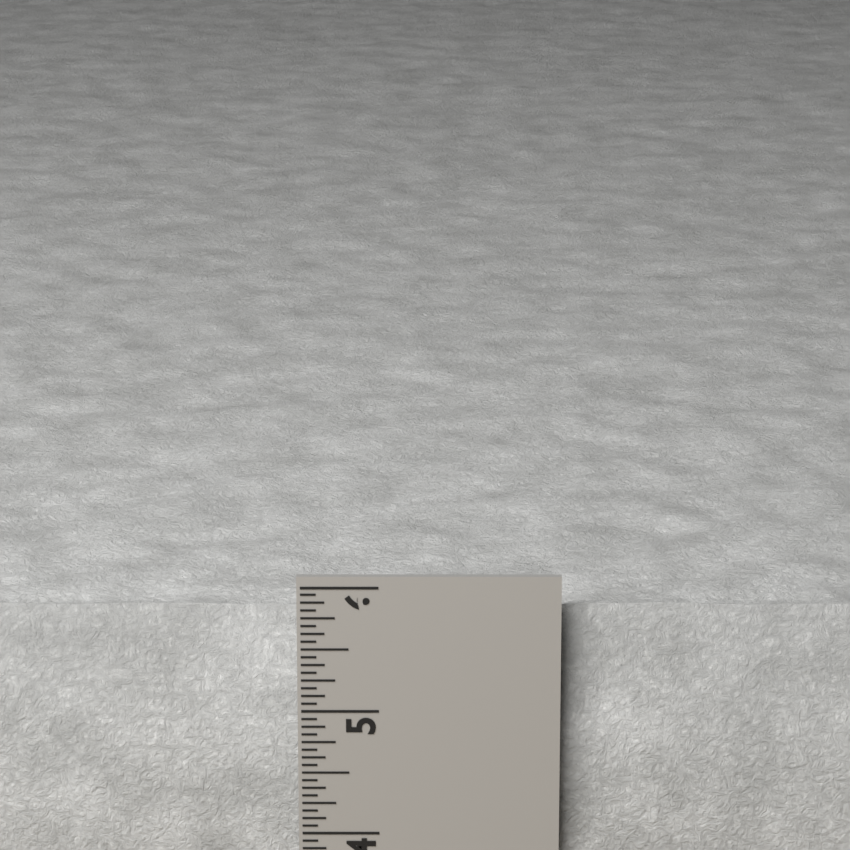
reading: 5.8125 in
